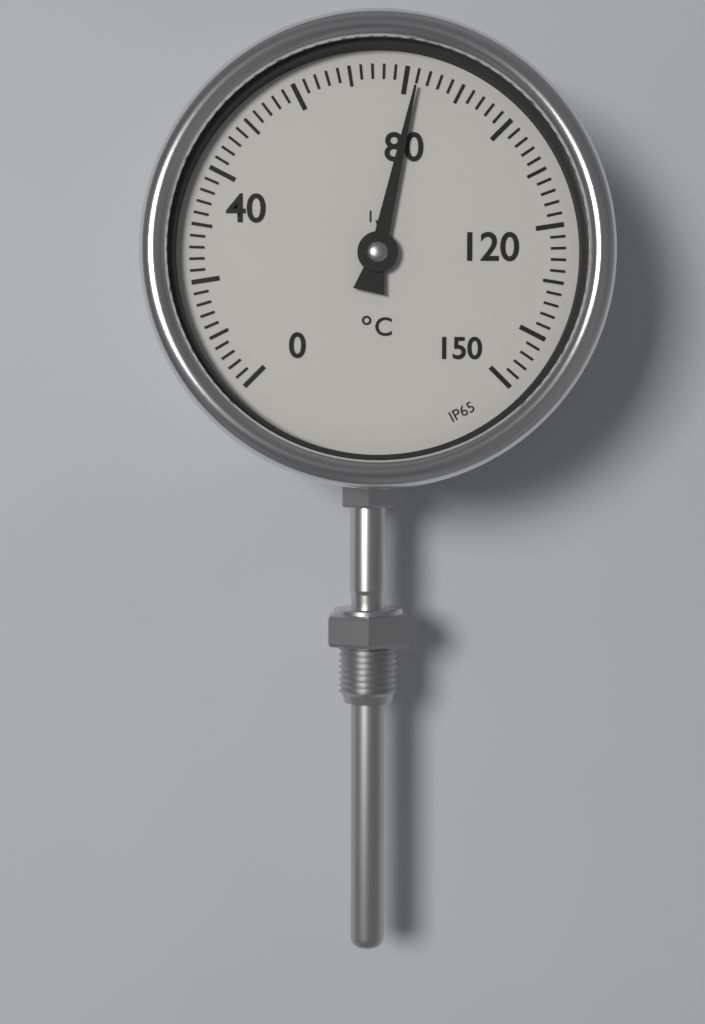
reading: 82 °C
